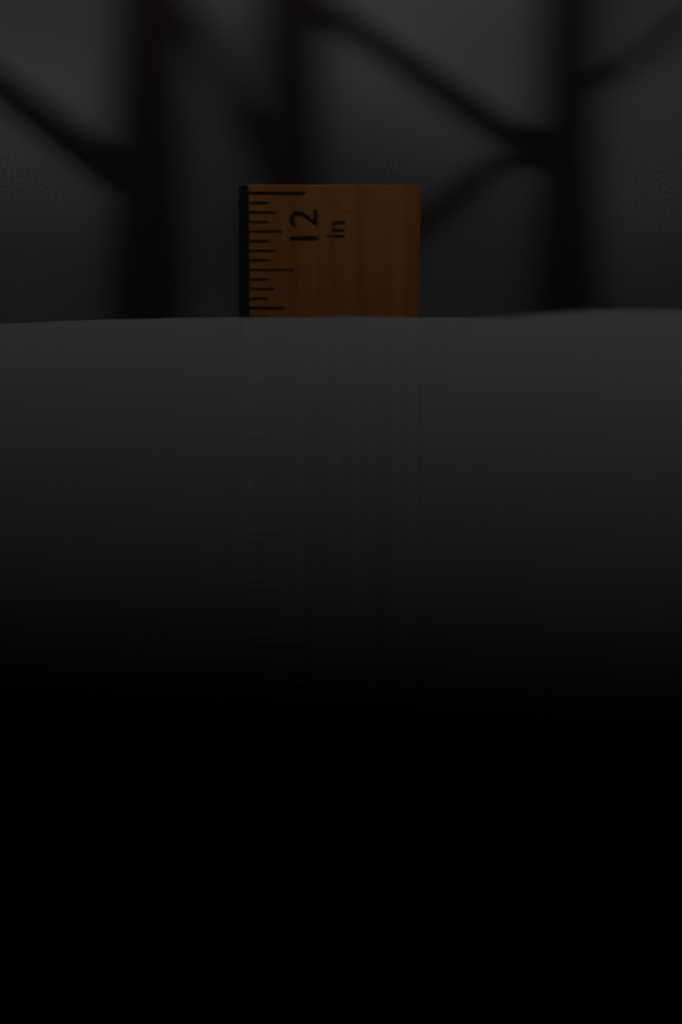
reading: 11.1875 in
